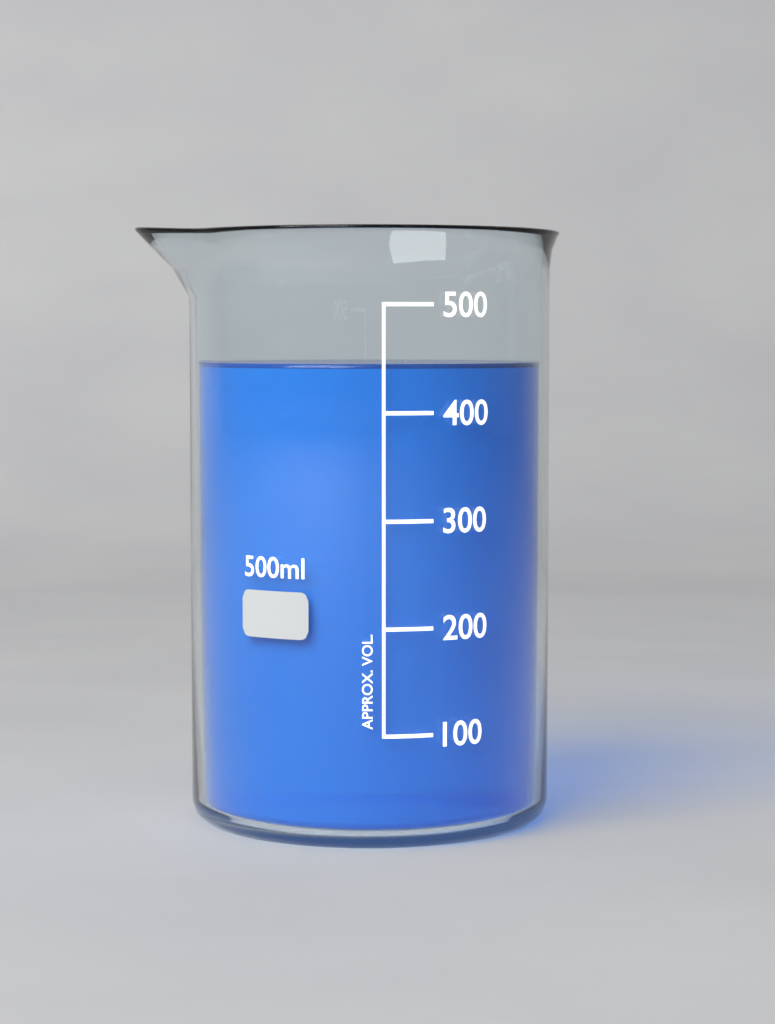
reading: 445 ml
